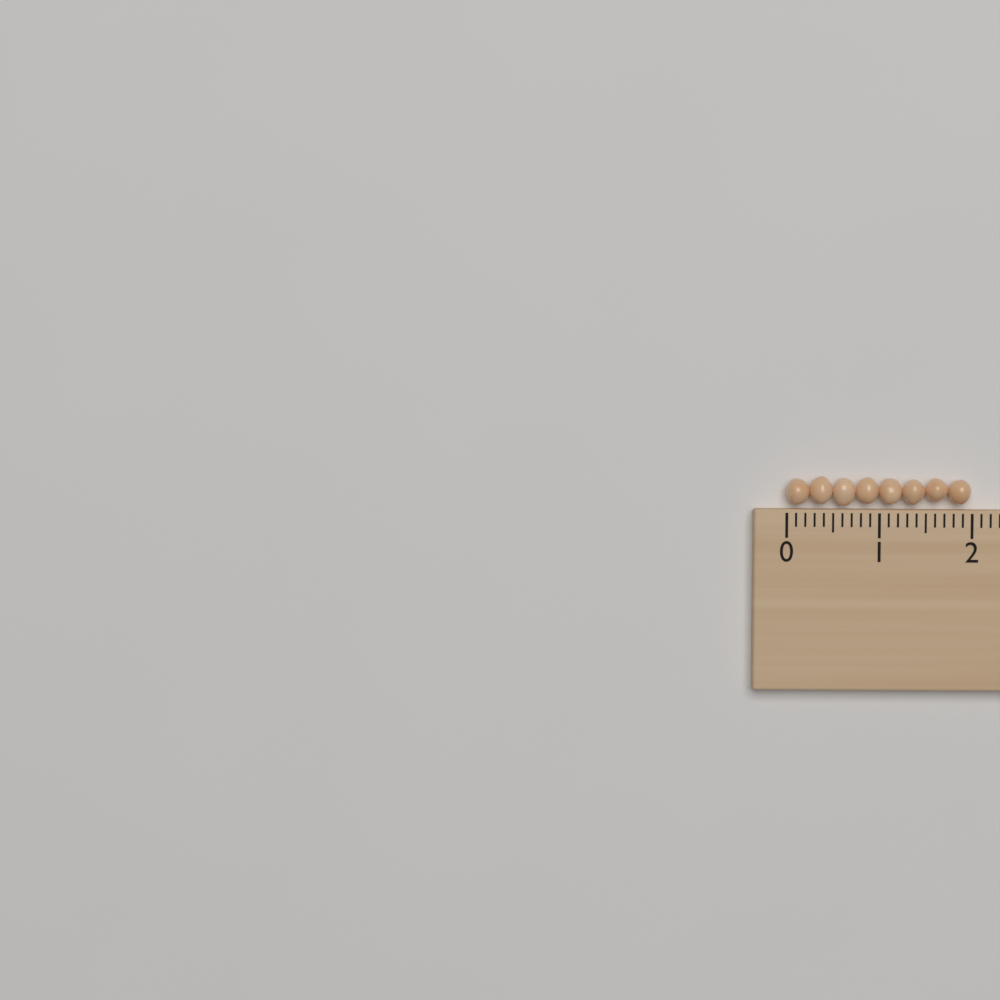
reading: 2.0 (no unit)
